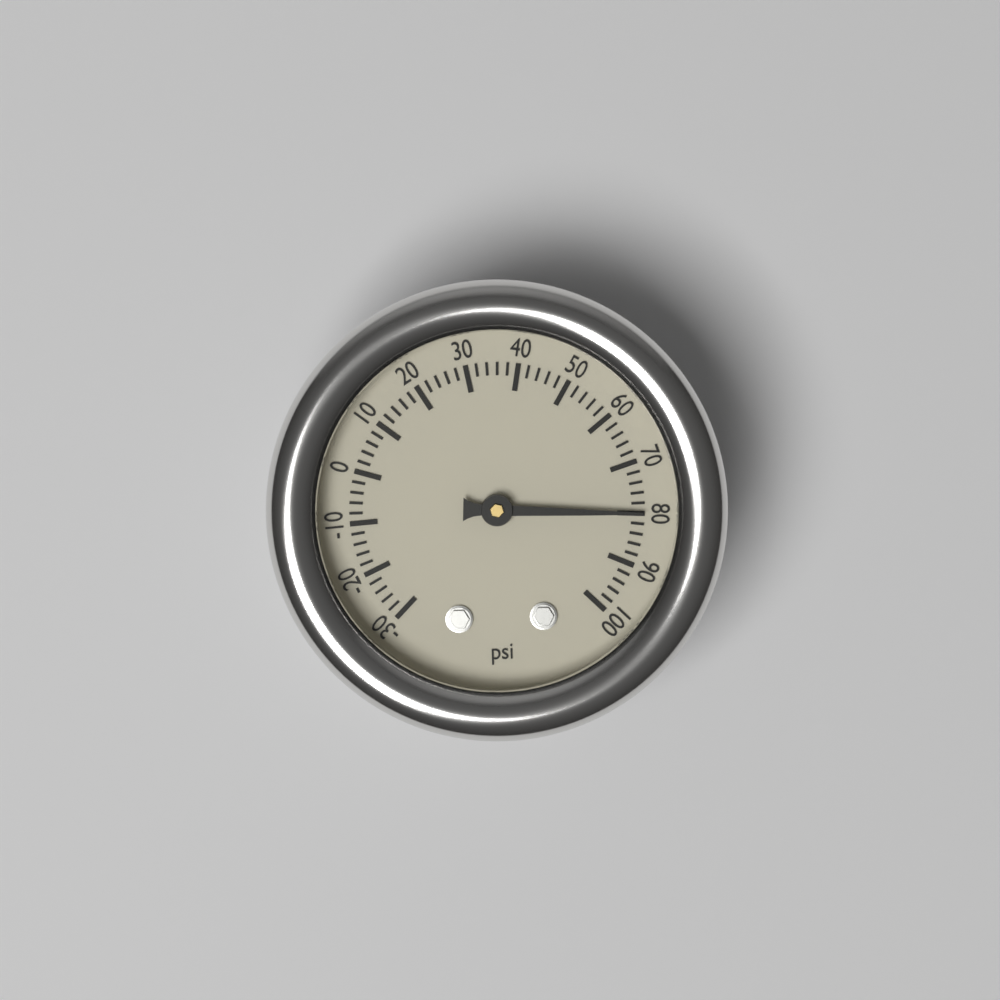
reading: 80 psi
